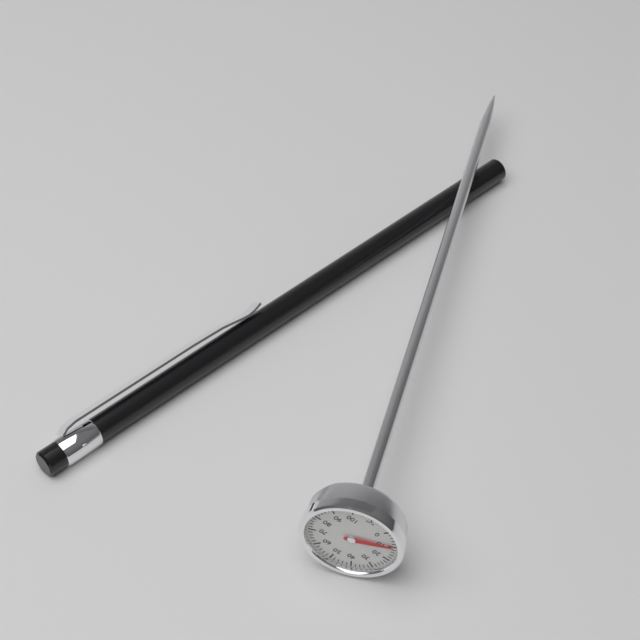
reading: 10 °C
